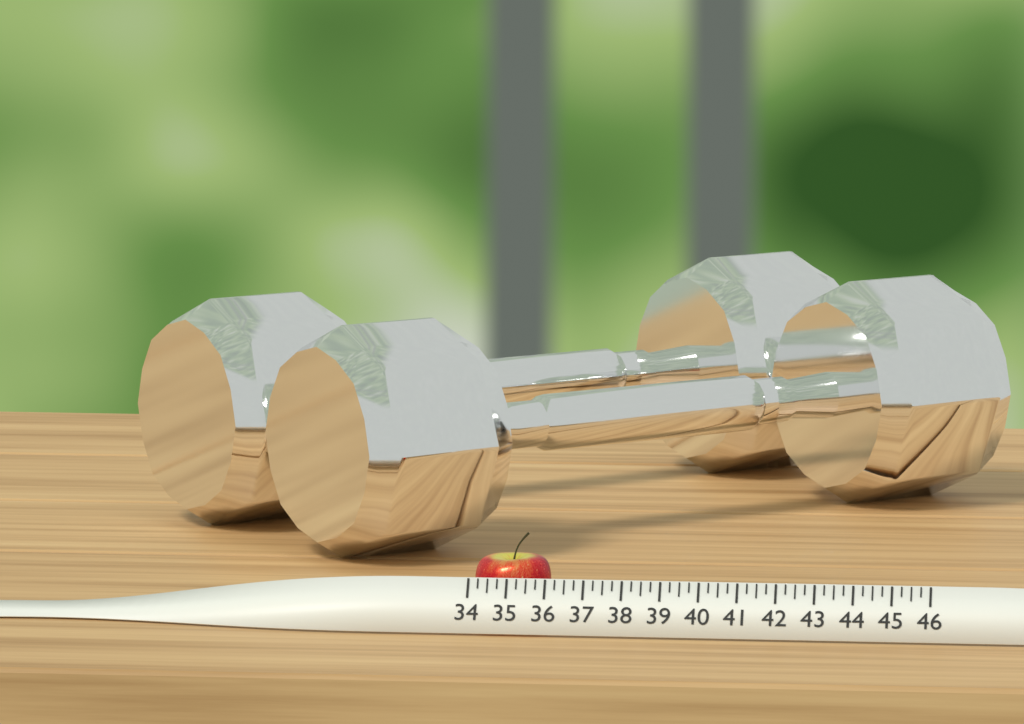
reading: 36.00 (no unit)
